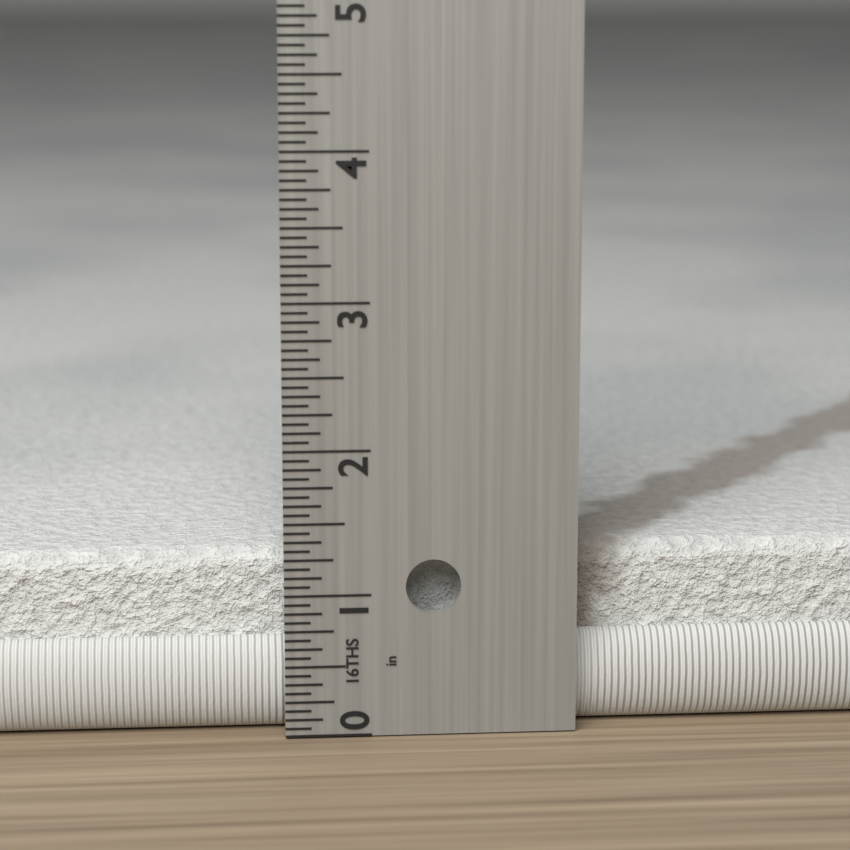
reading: 1.2500 in
